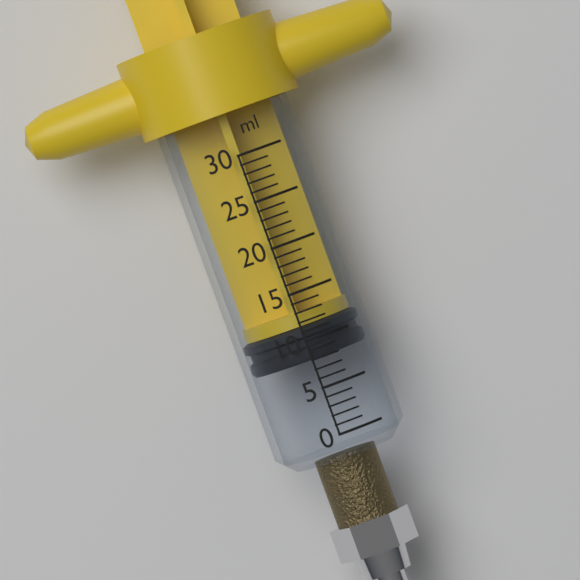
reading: 8 ml
